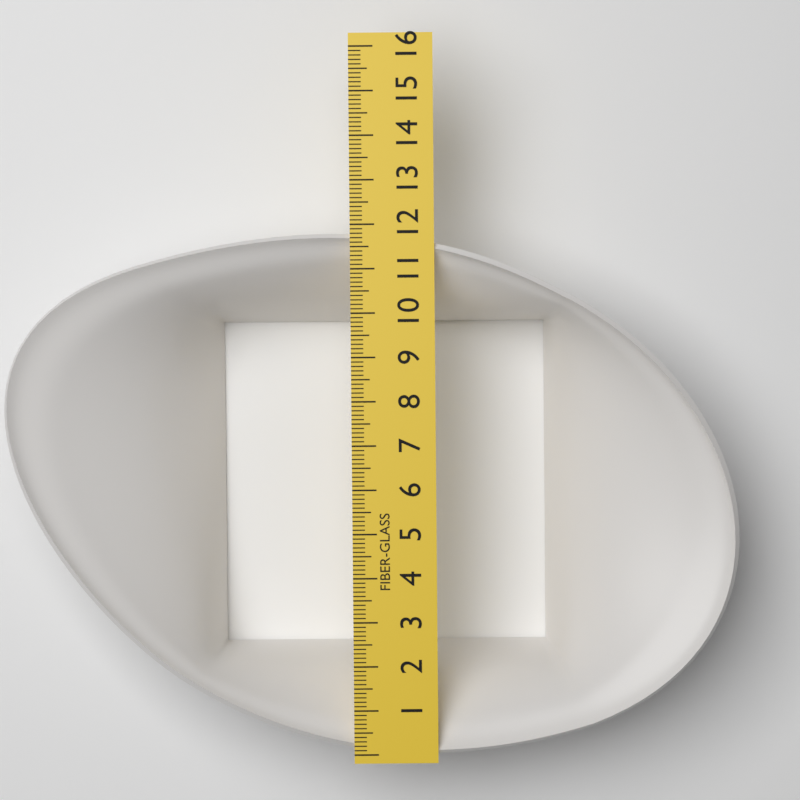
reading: 11.8 (no unit)
